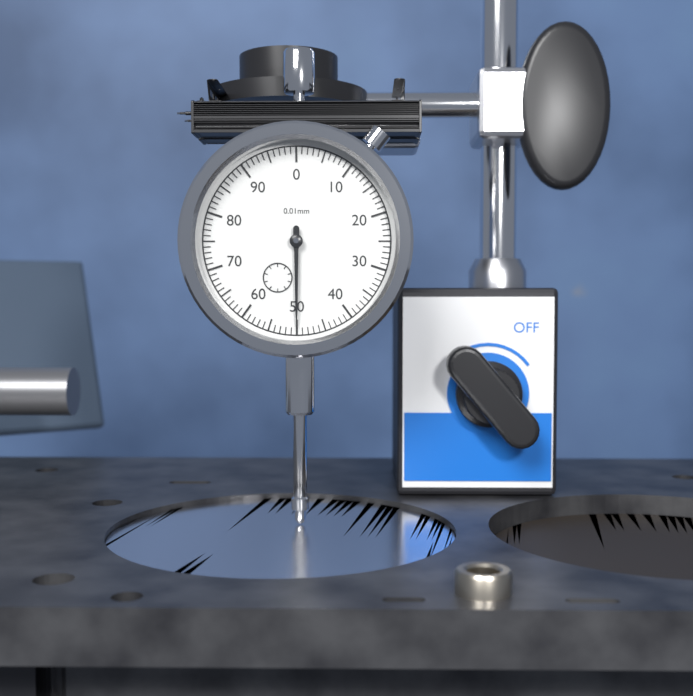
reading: 50 0.01mm
